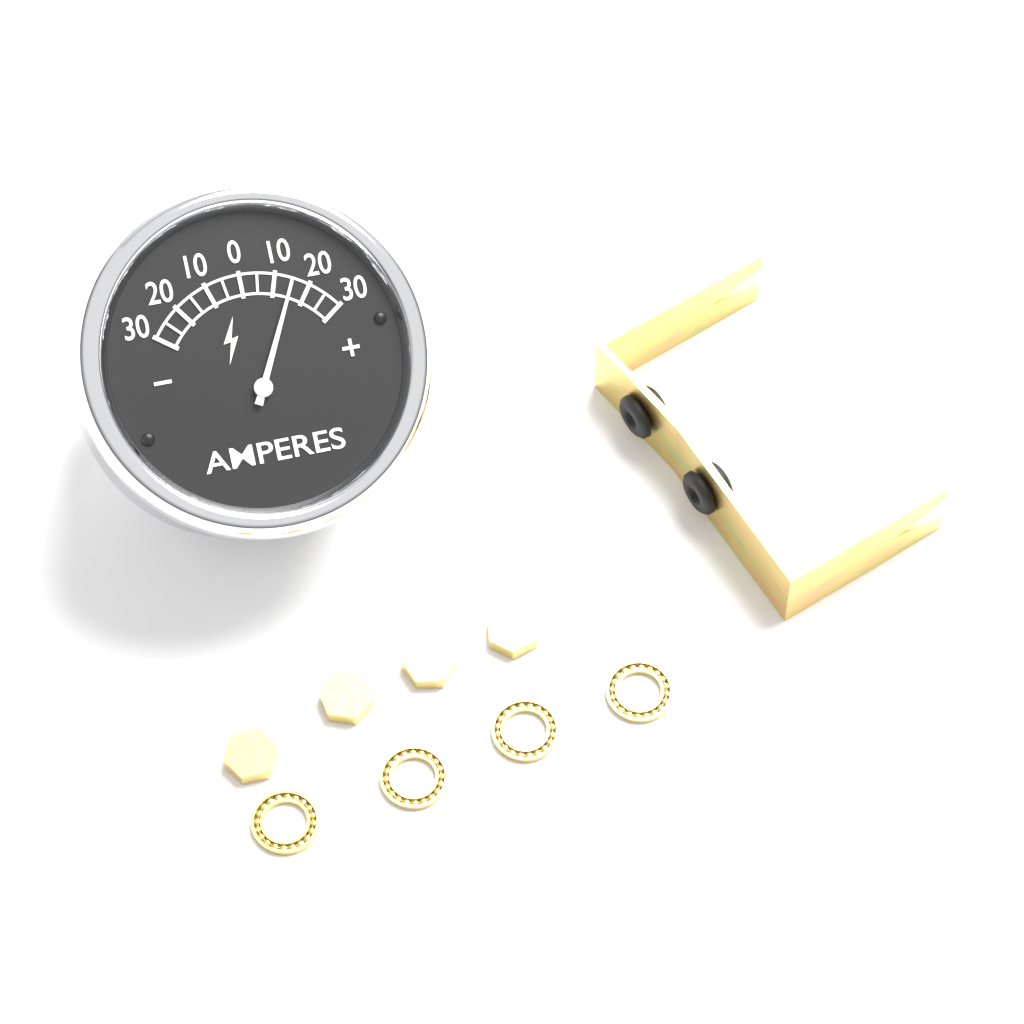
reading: 15 A
